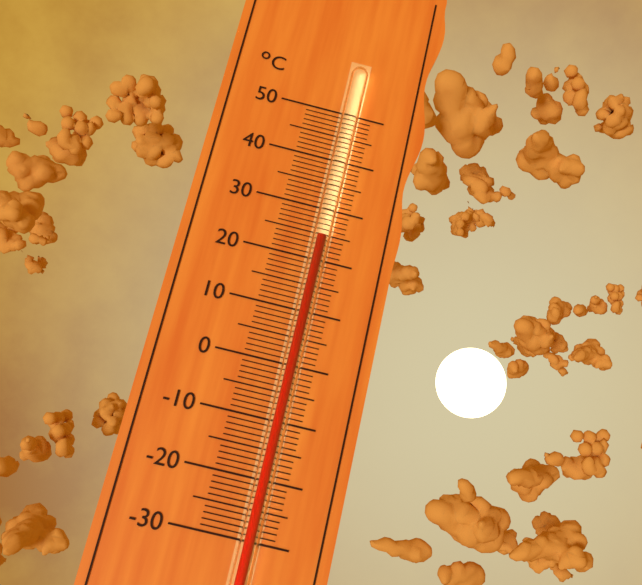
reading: 24 °C
